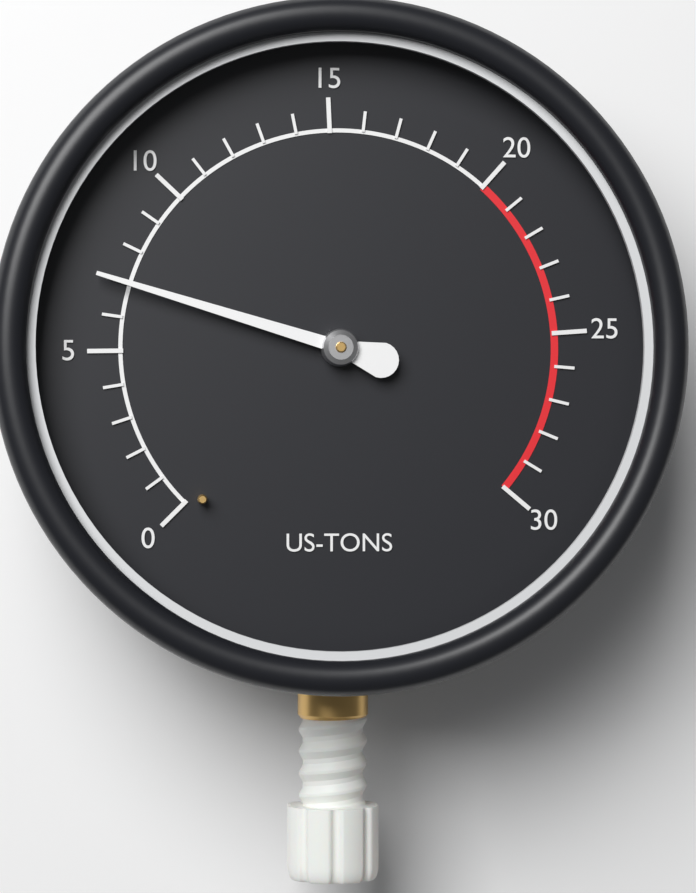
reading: 7 US-TONS
